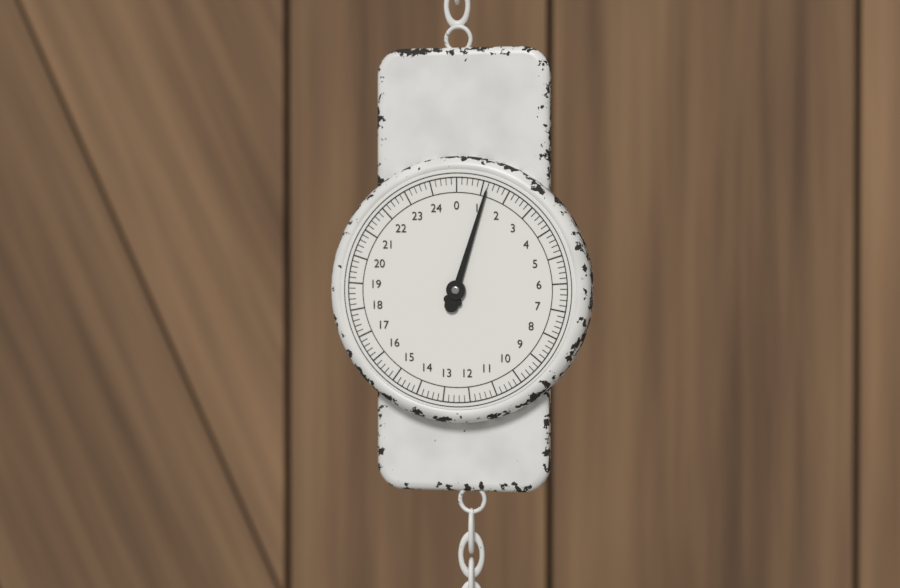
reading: 1.2 (no unit)
